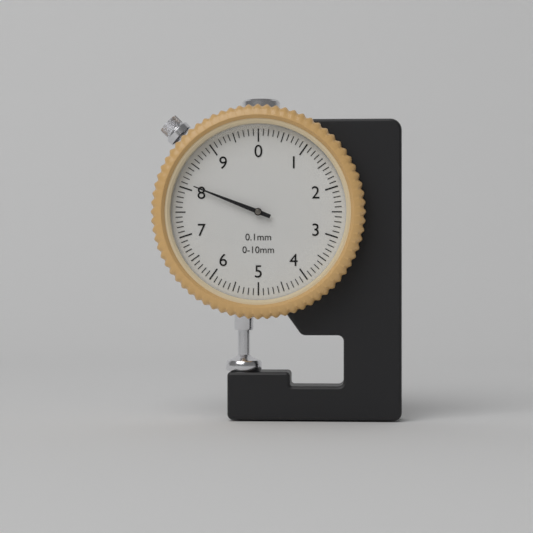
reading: 8.1 mm
